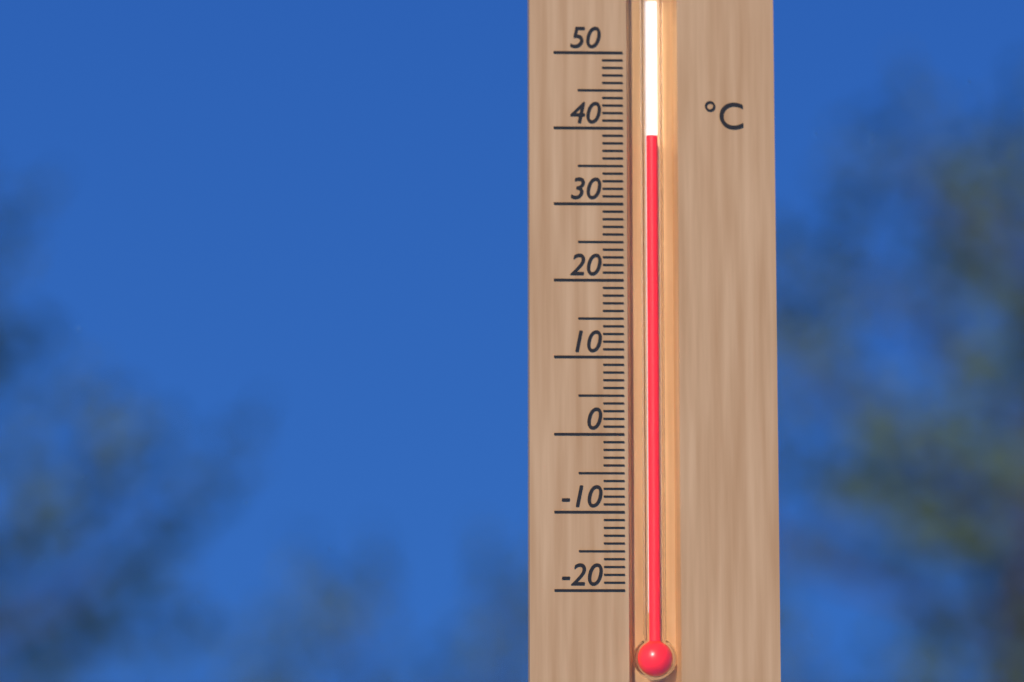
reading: 39 °C
